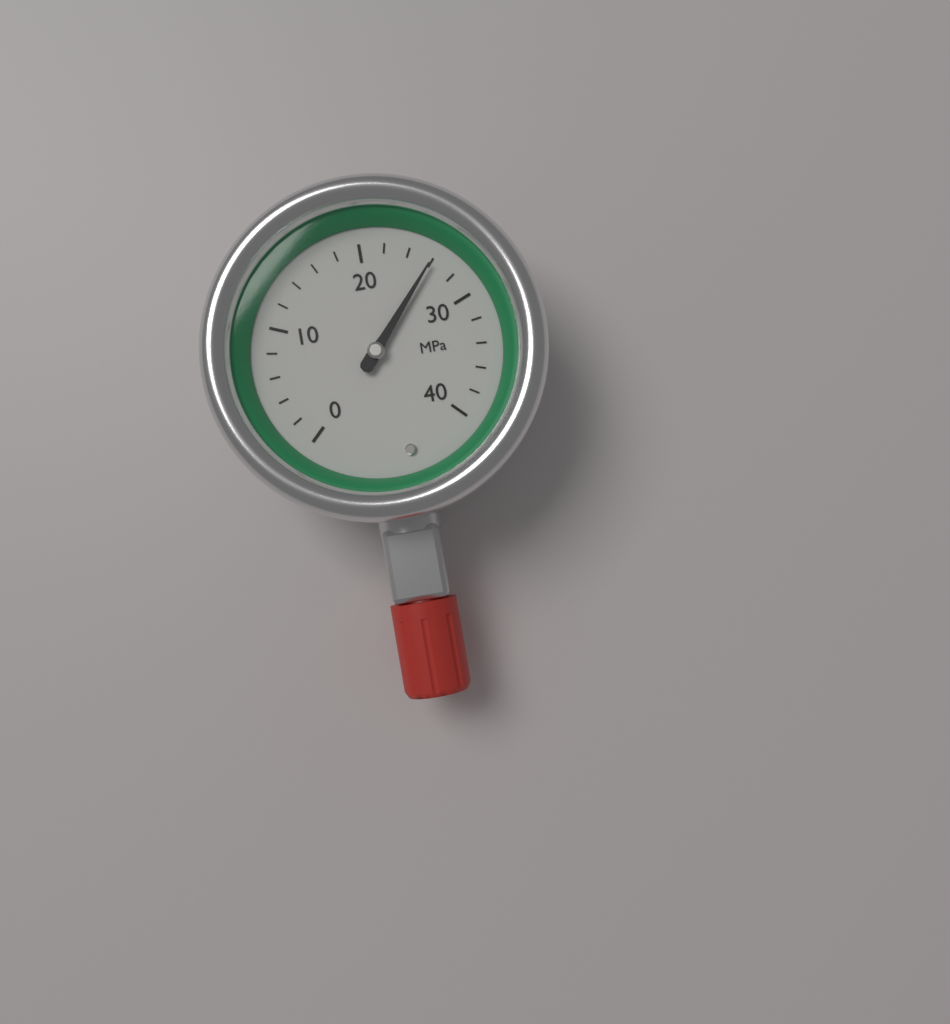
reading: 26 MPa
